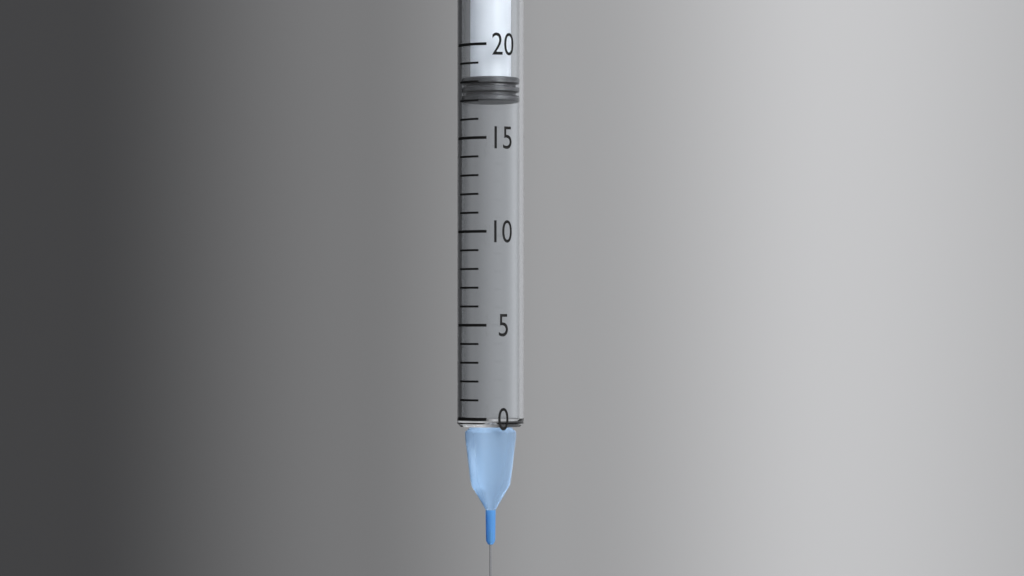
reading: 17 (no unit)
